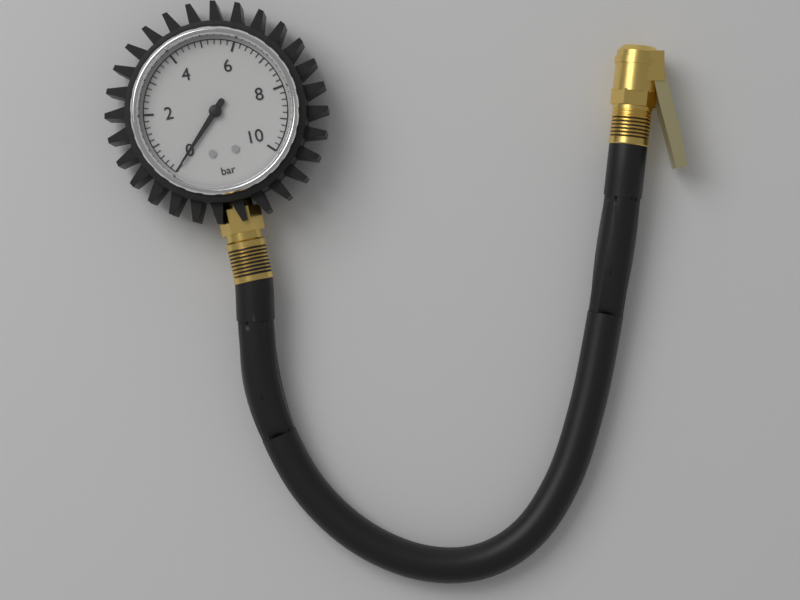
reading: 0.0 bar
